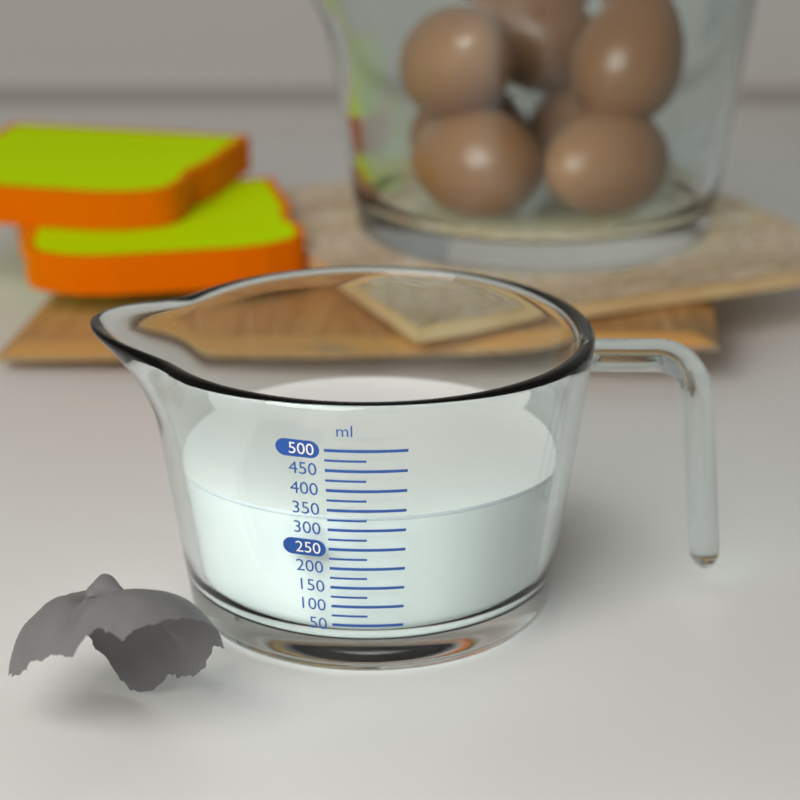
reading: 325 ml
